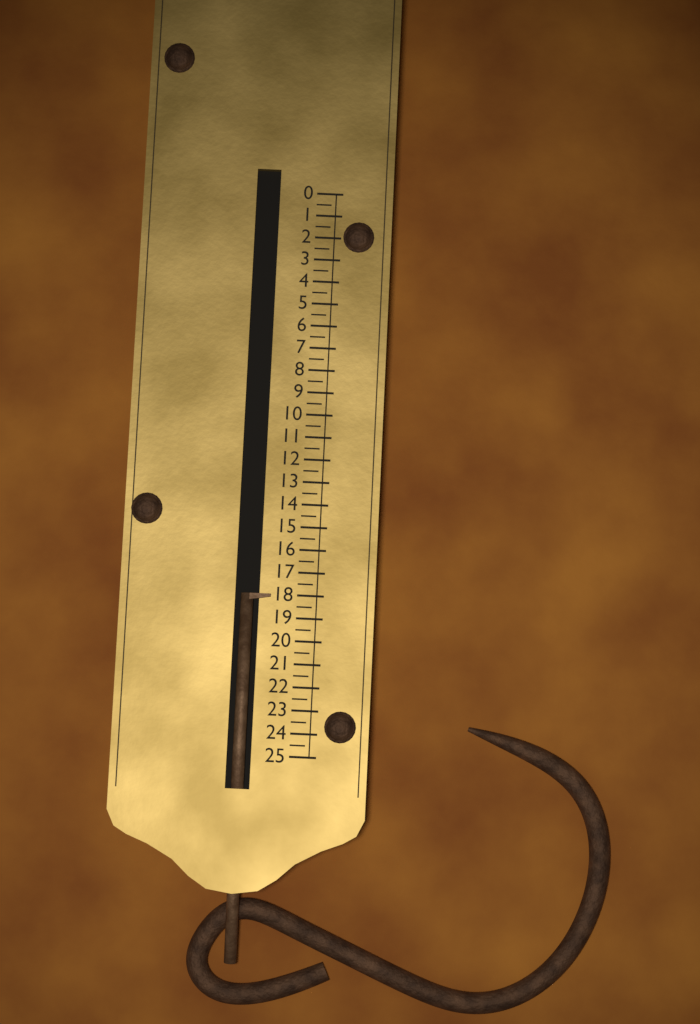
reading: 18.0 (no unit)
